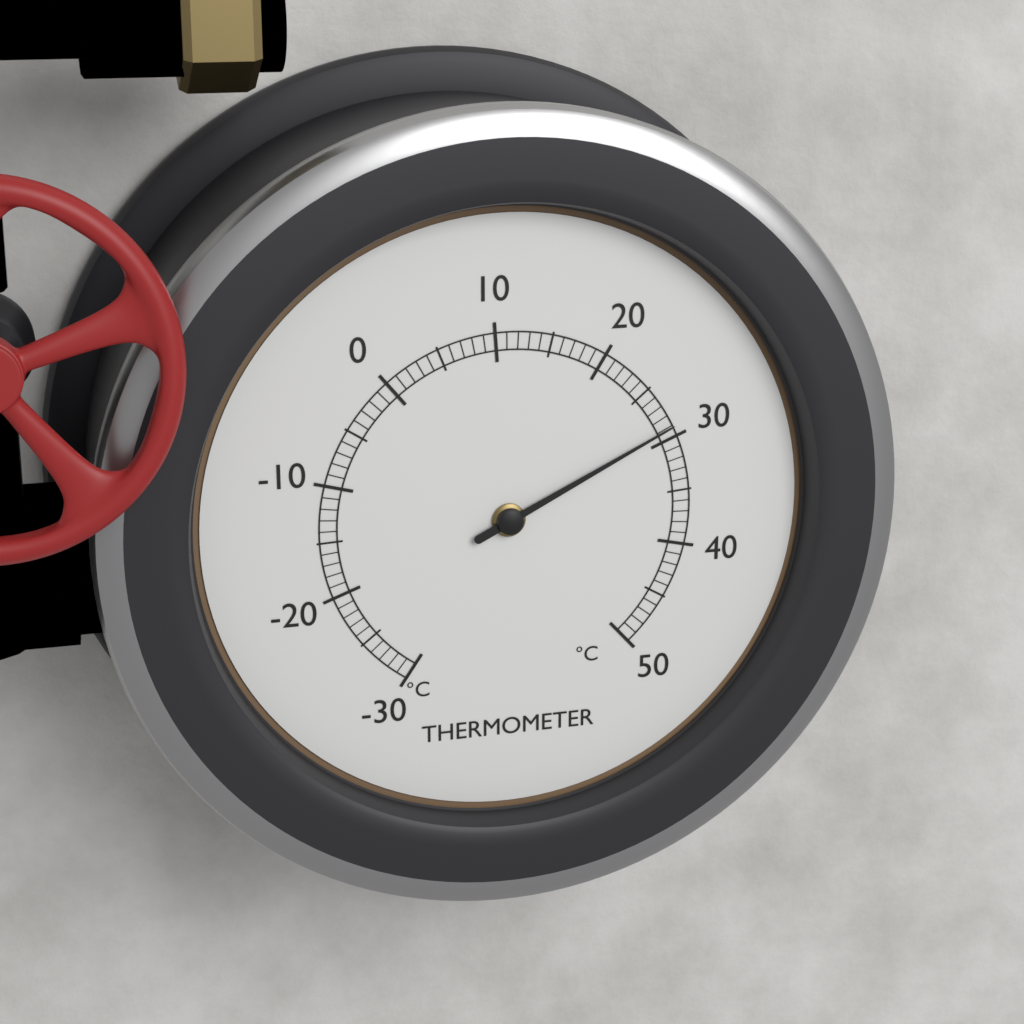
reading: 29 °C
